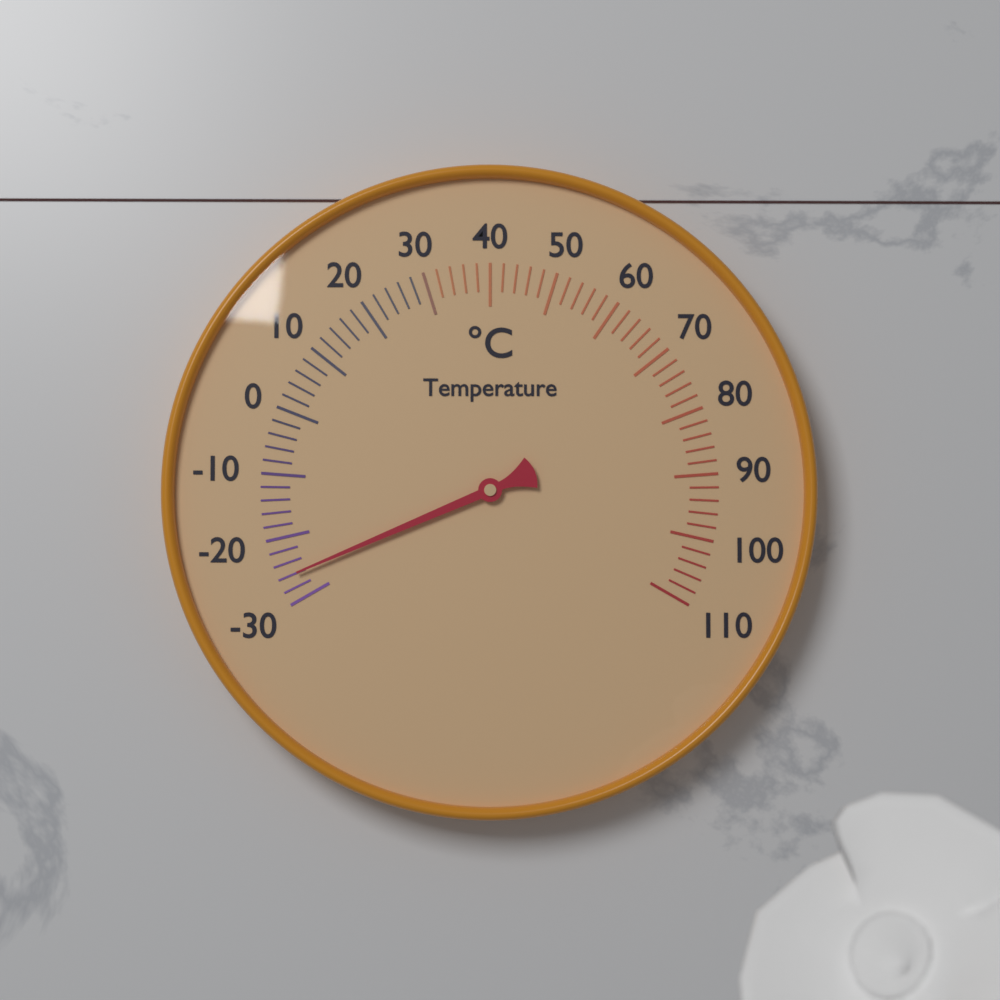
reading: -26 °C
